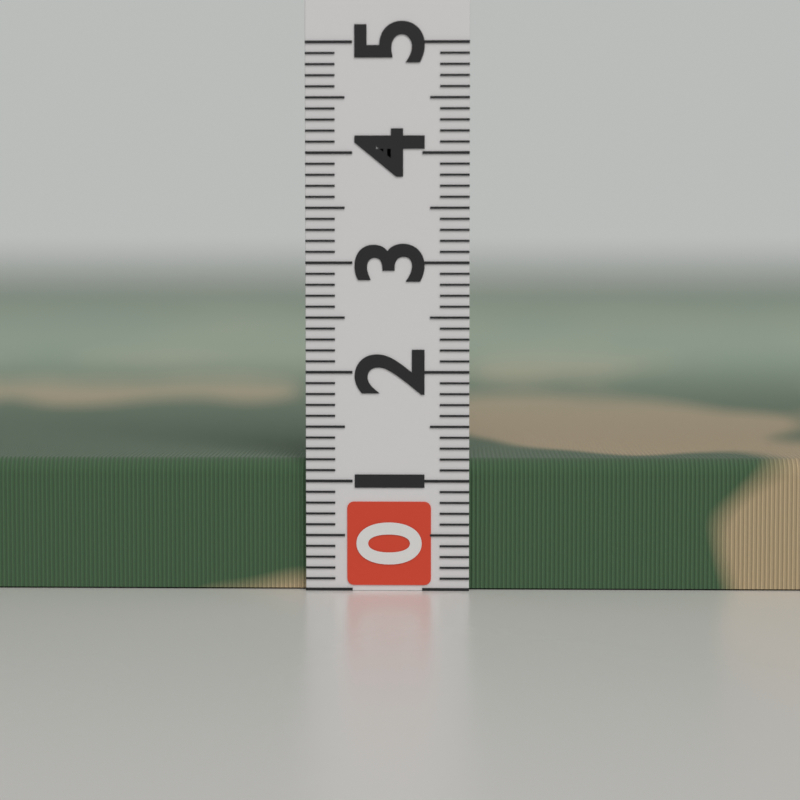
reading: 1.2 (no unit)
